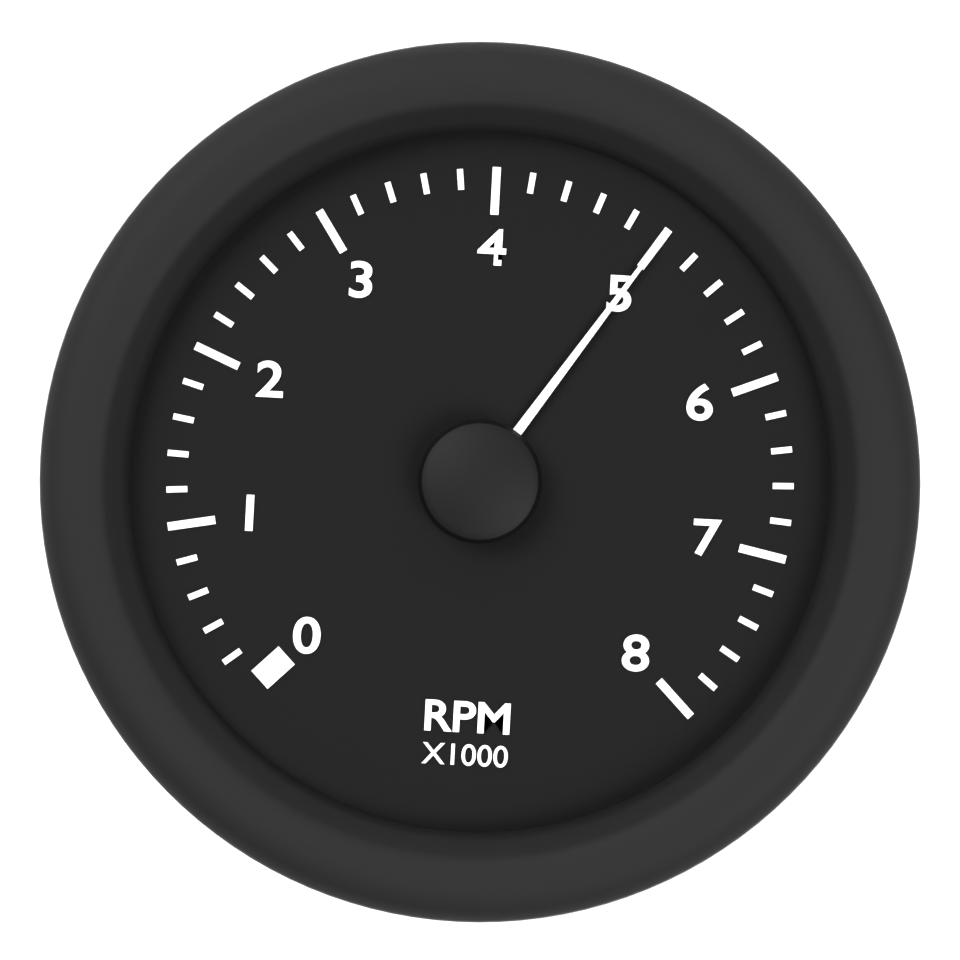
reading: 5.0 RPM x1000
